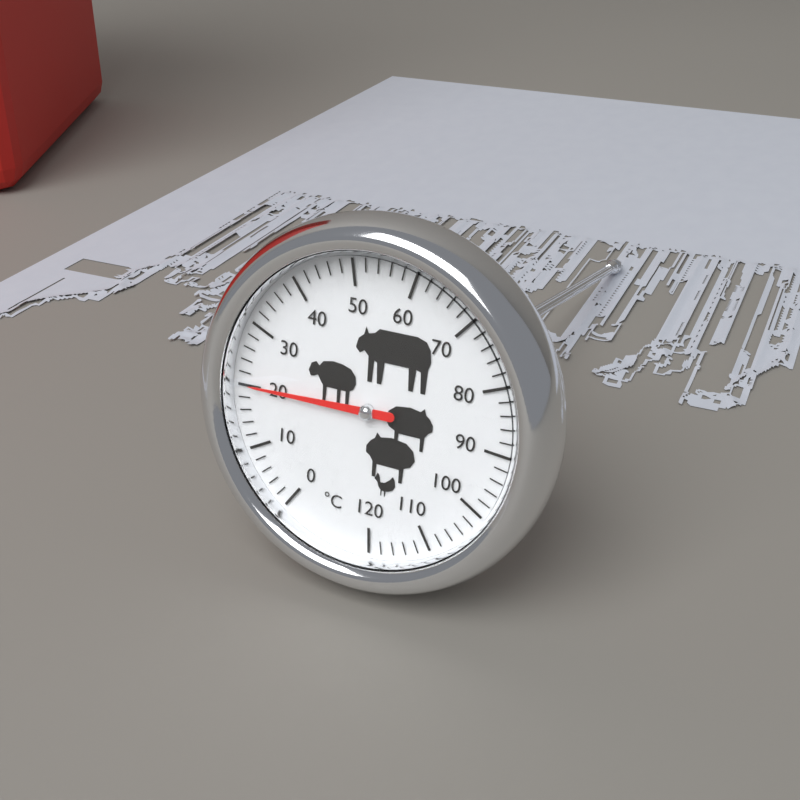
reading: 20 °C
